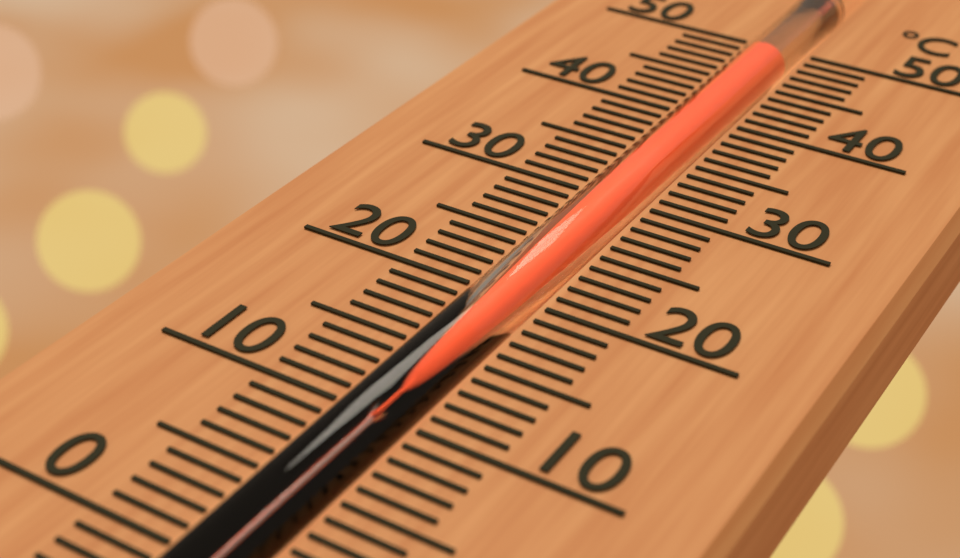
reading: 48 °C
